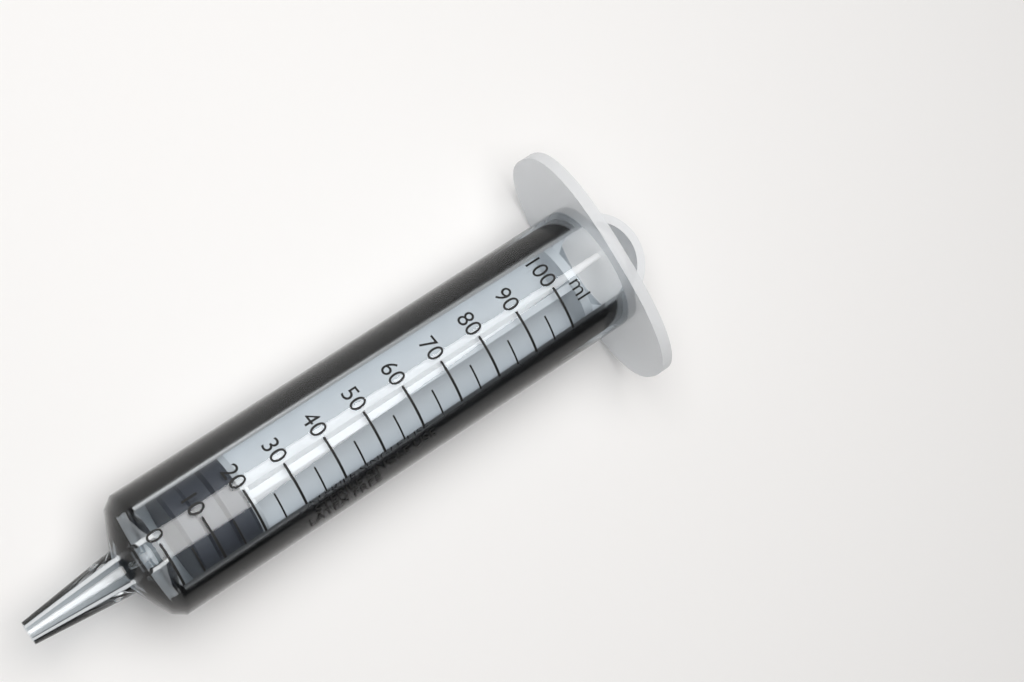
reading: 5 ml
